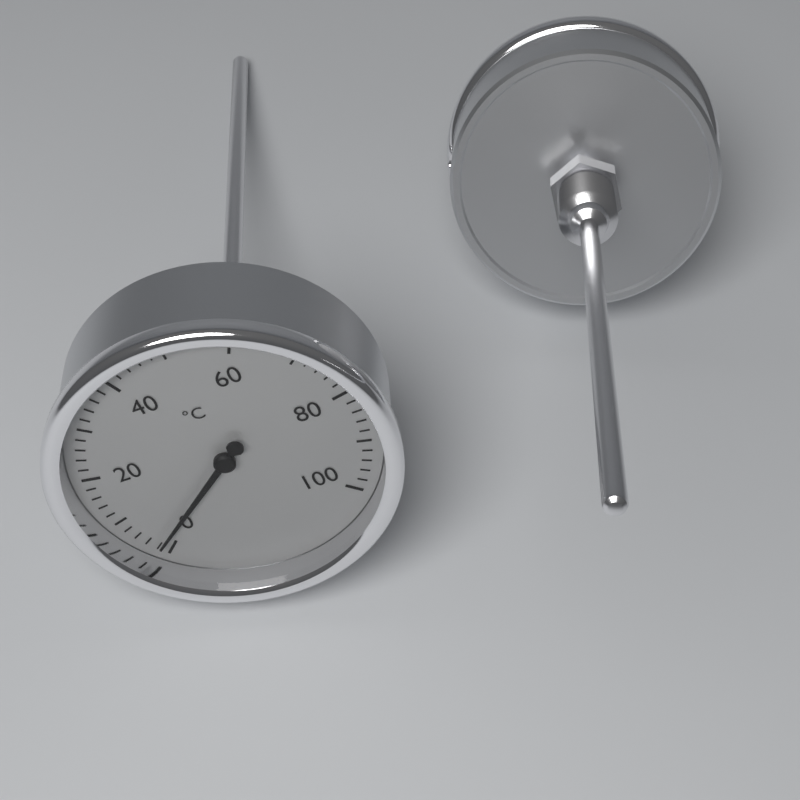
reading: 2 °C
